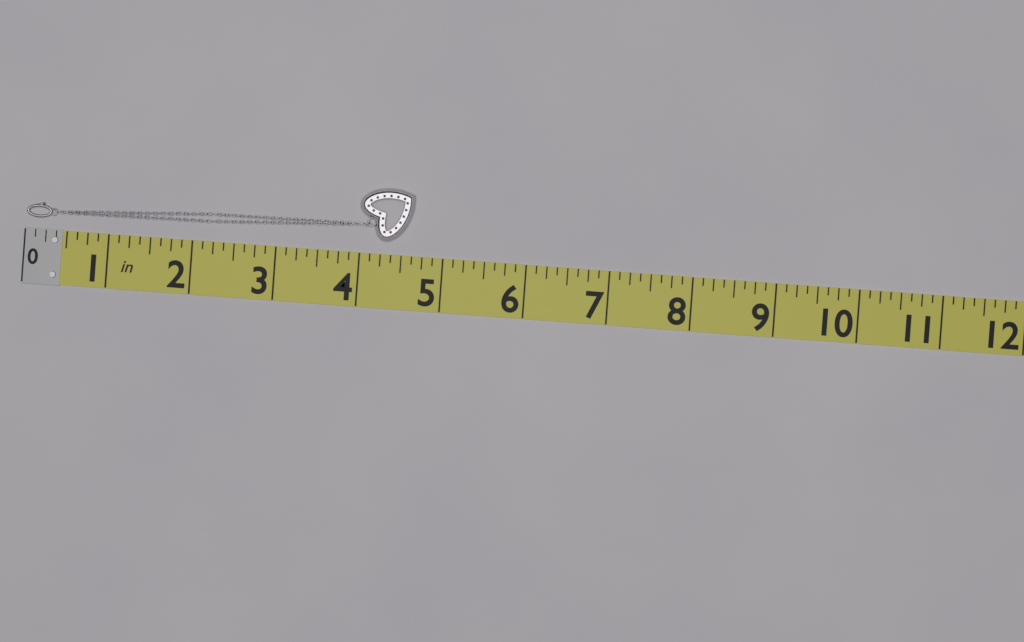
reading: 4.625 in
